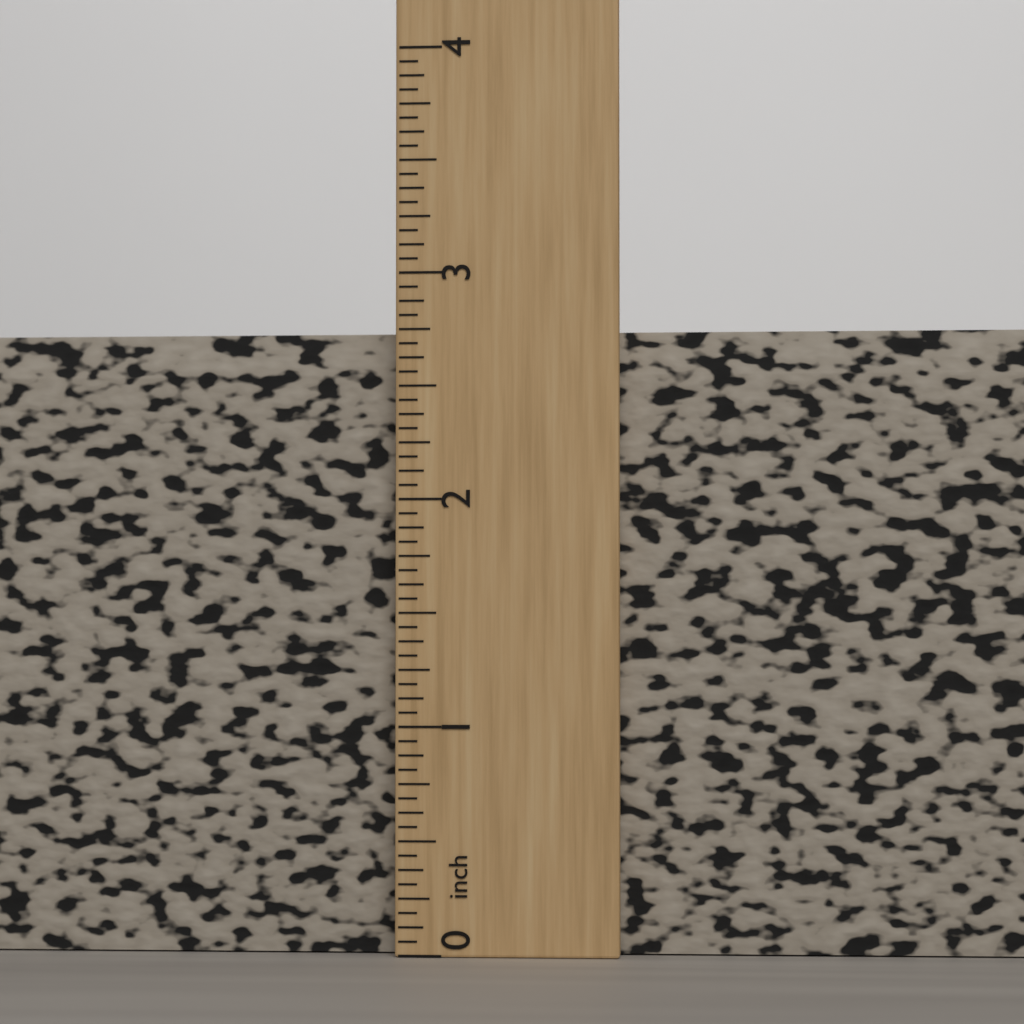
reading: 2.7500 inch
